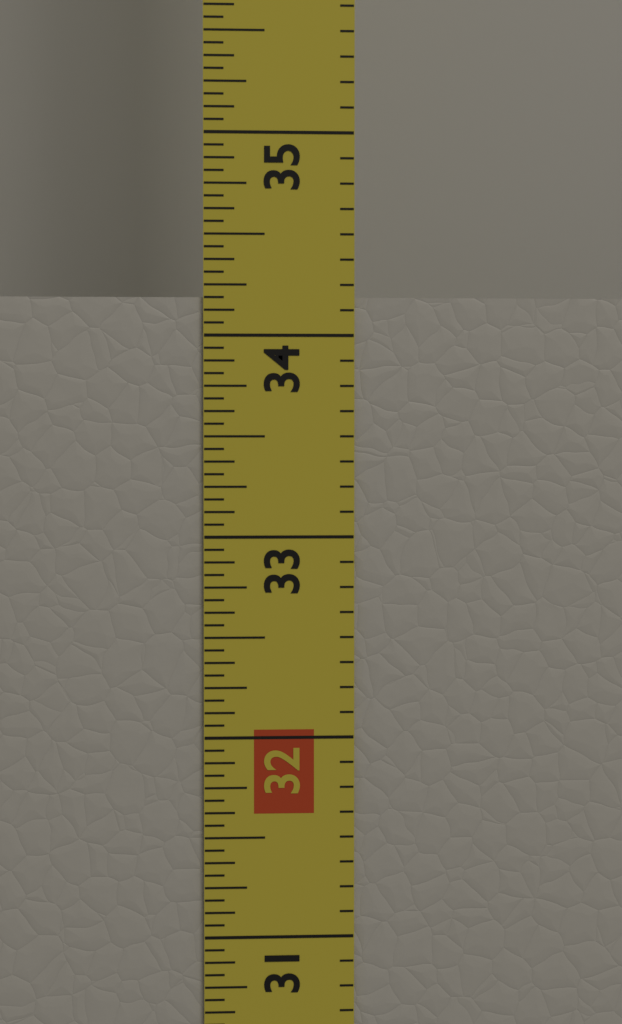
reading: 34.1875 in
